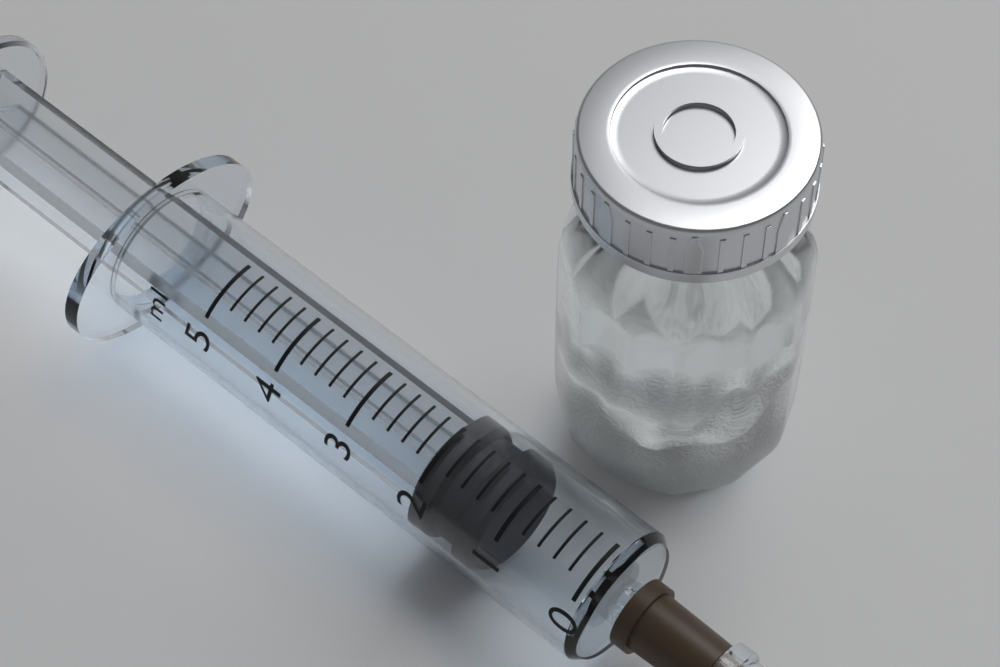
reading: 1.2 ml
